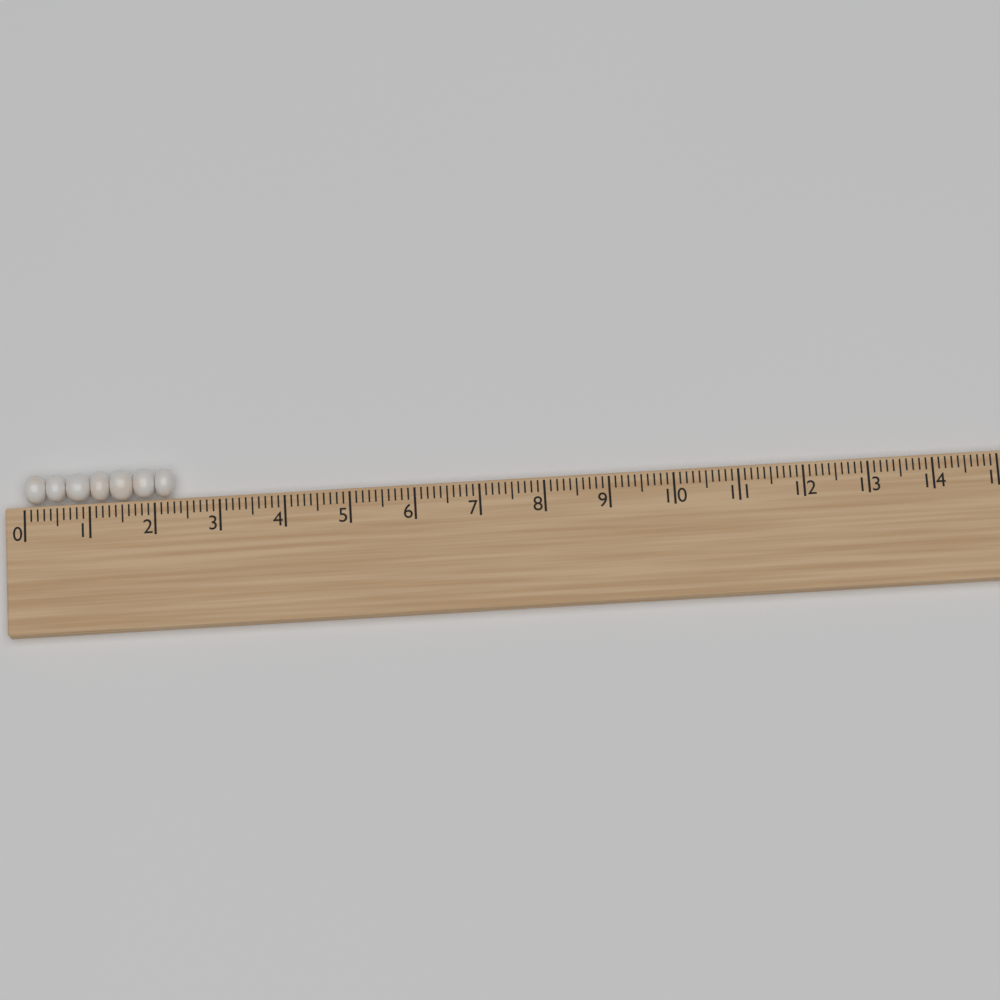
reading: 2.3 (no unit)
